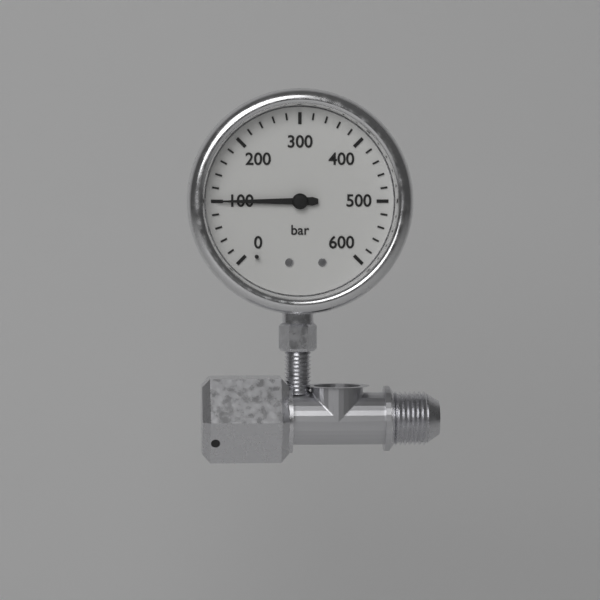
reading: 100 bar
